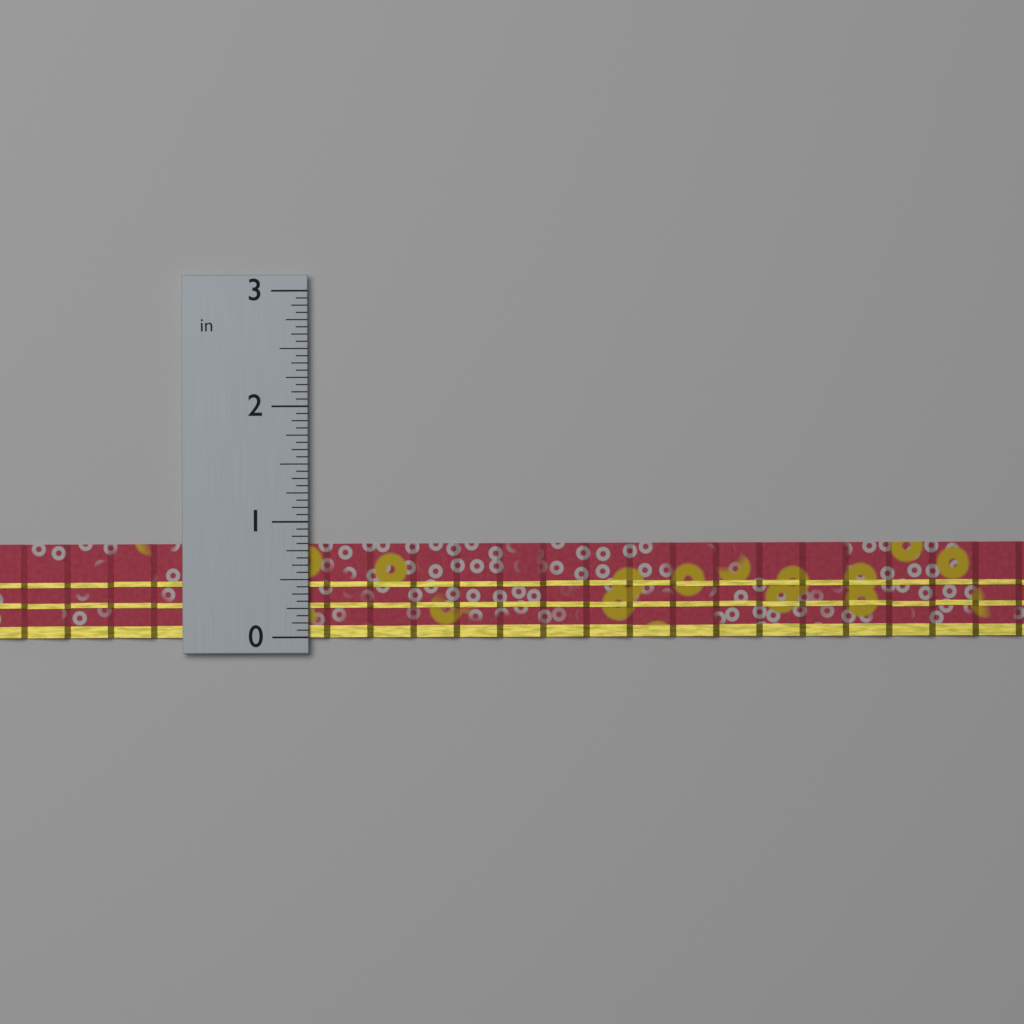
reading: 0.8125 in
